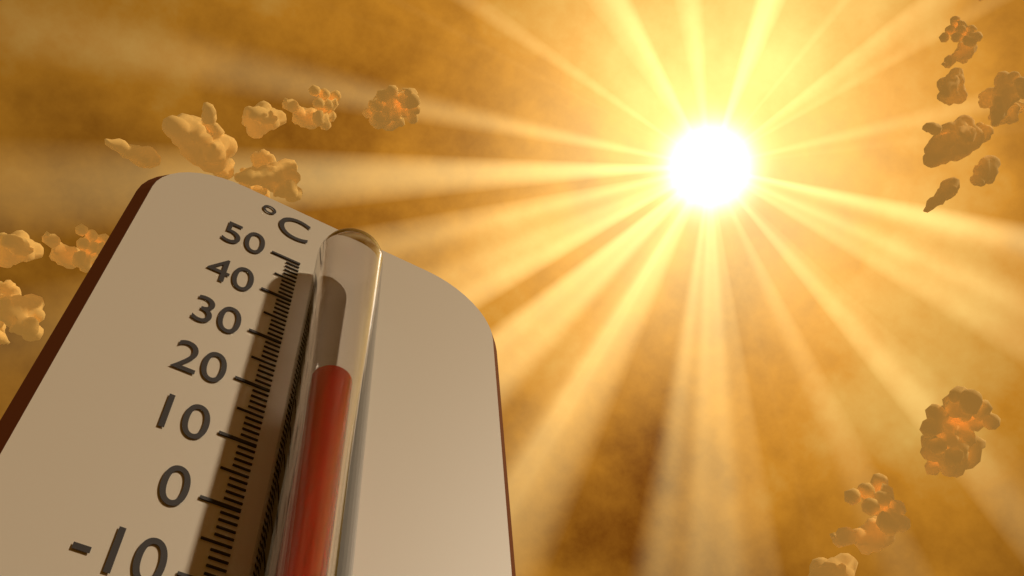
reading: 19 °C
